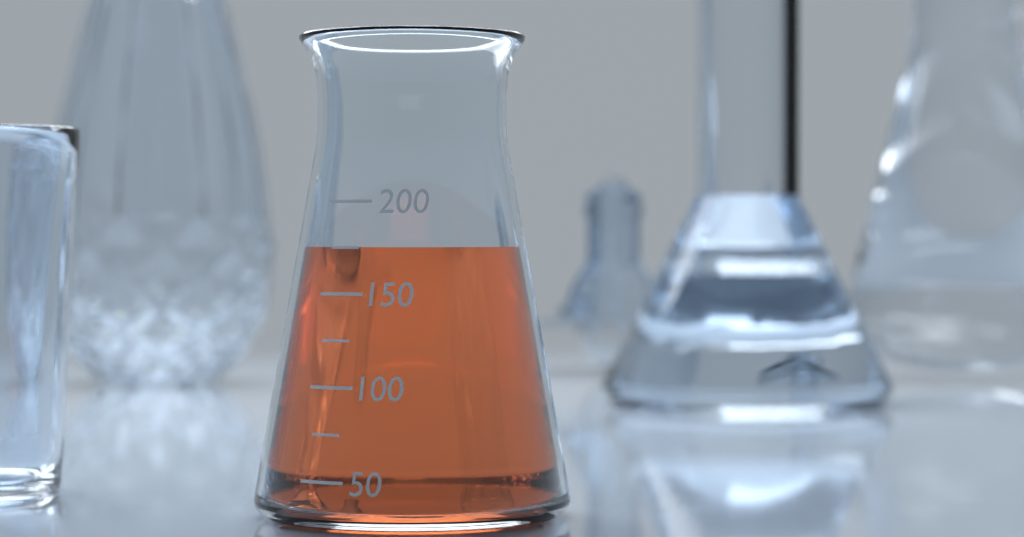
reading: 175 (no unit)
